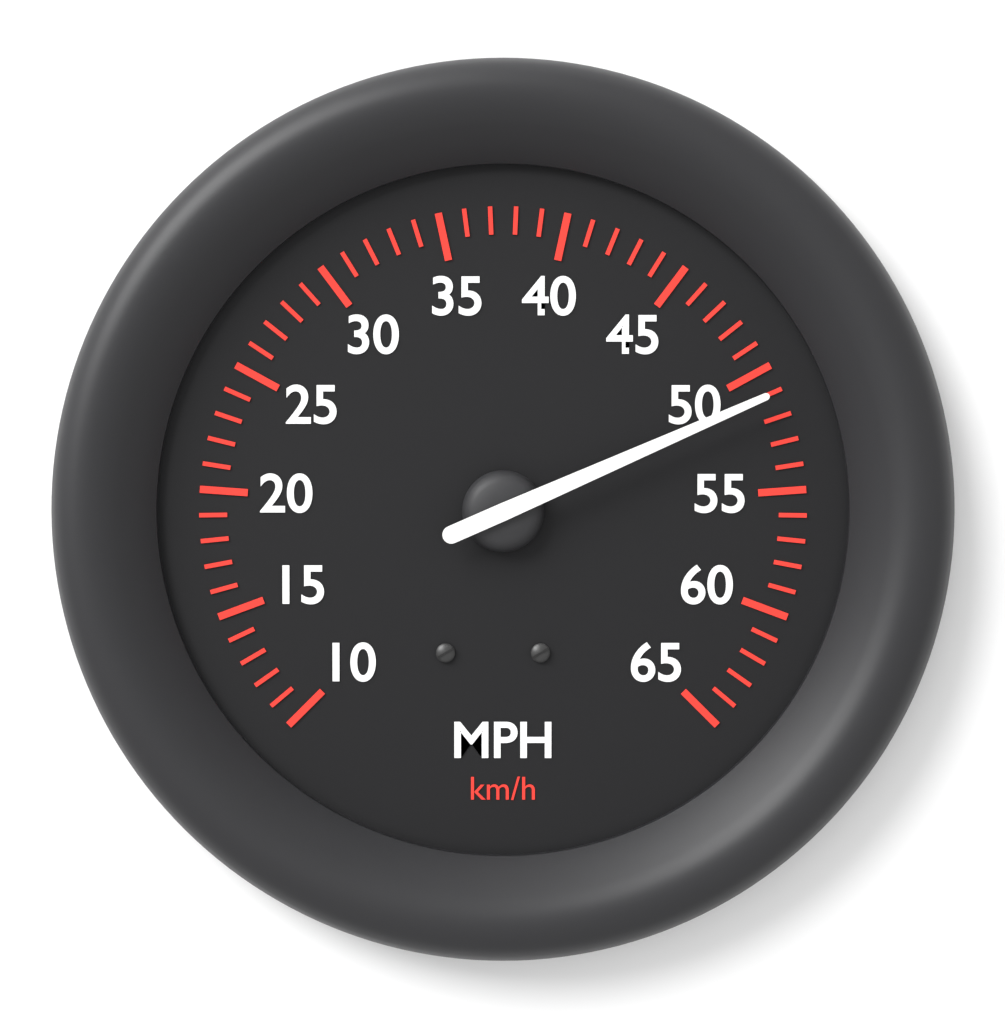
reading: 51 mph
